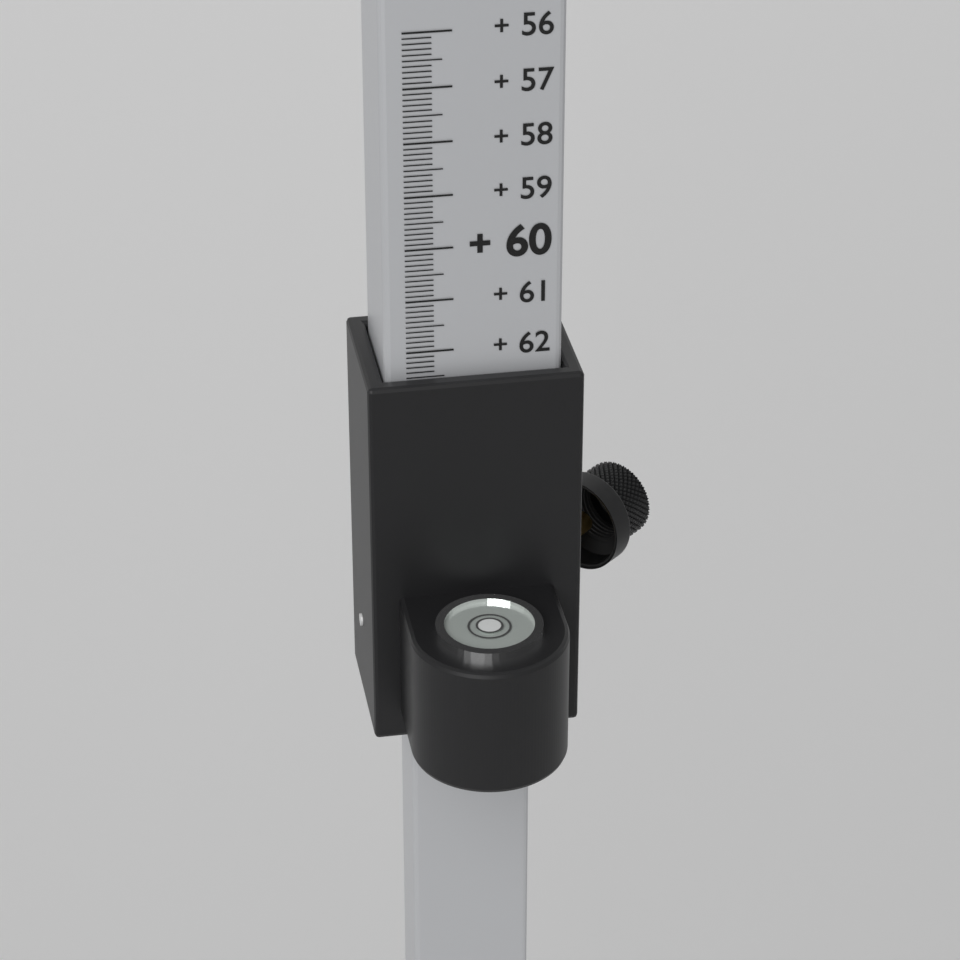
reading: 62.5 (no unit)
